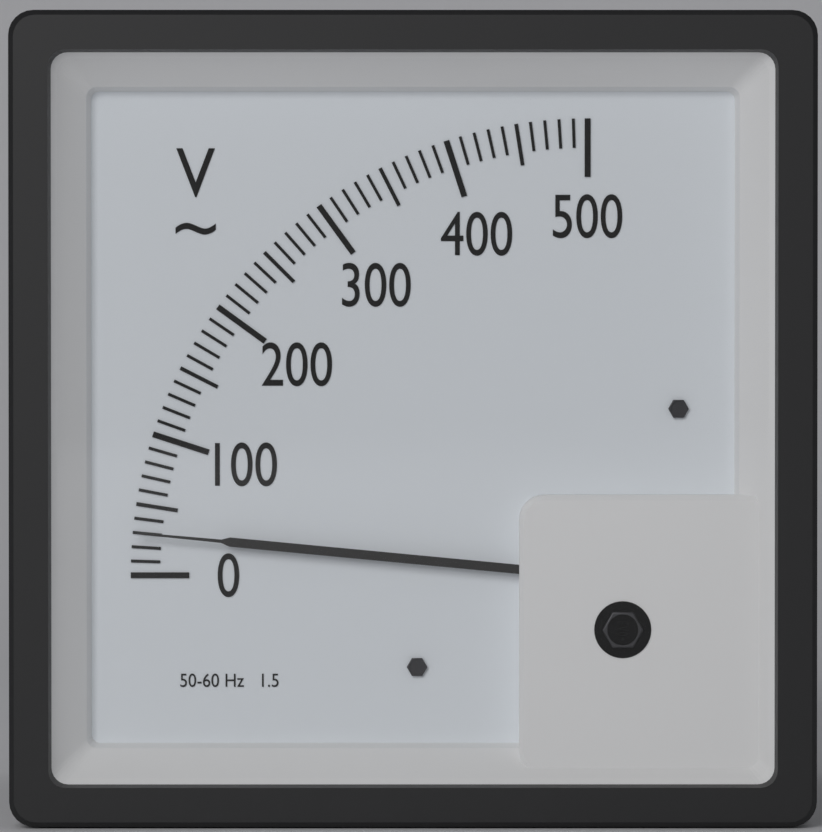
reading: 30 V
